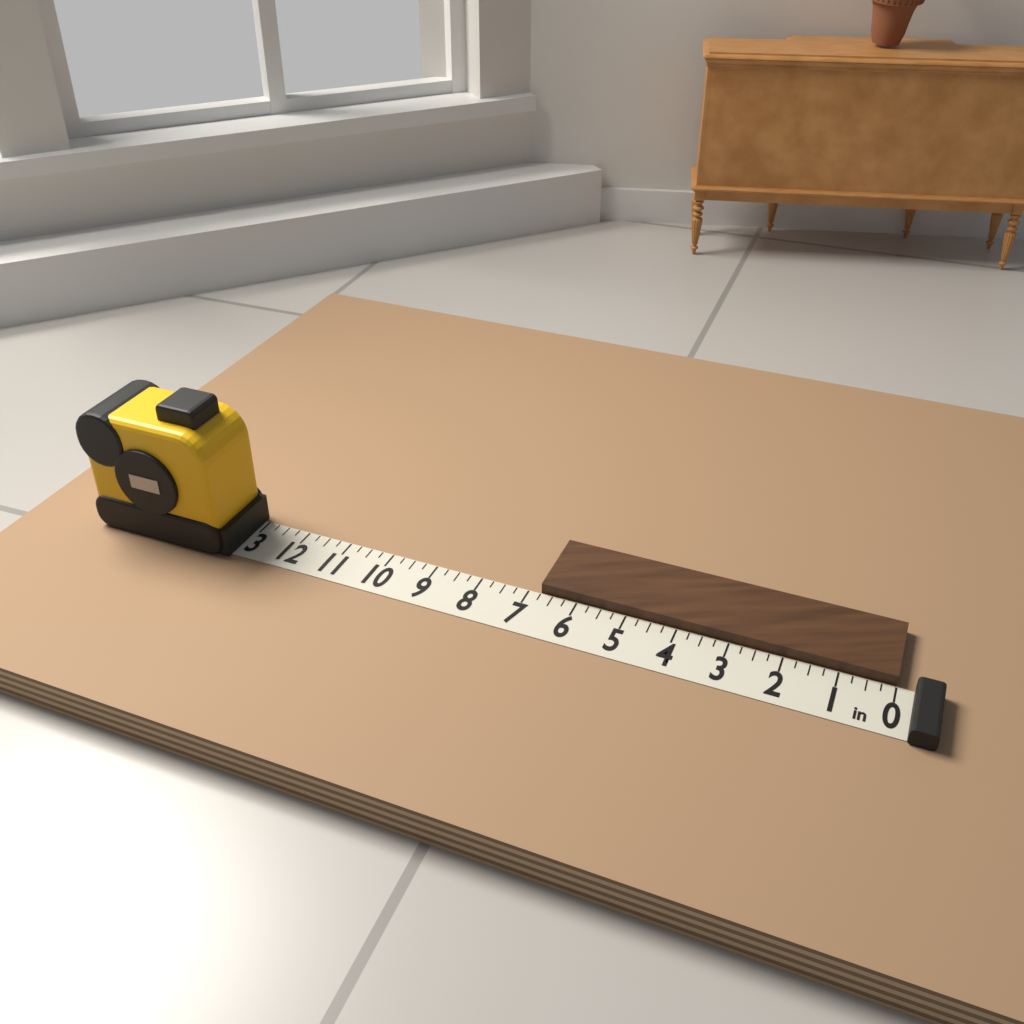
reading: 6.75 in
